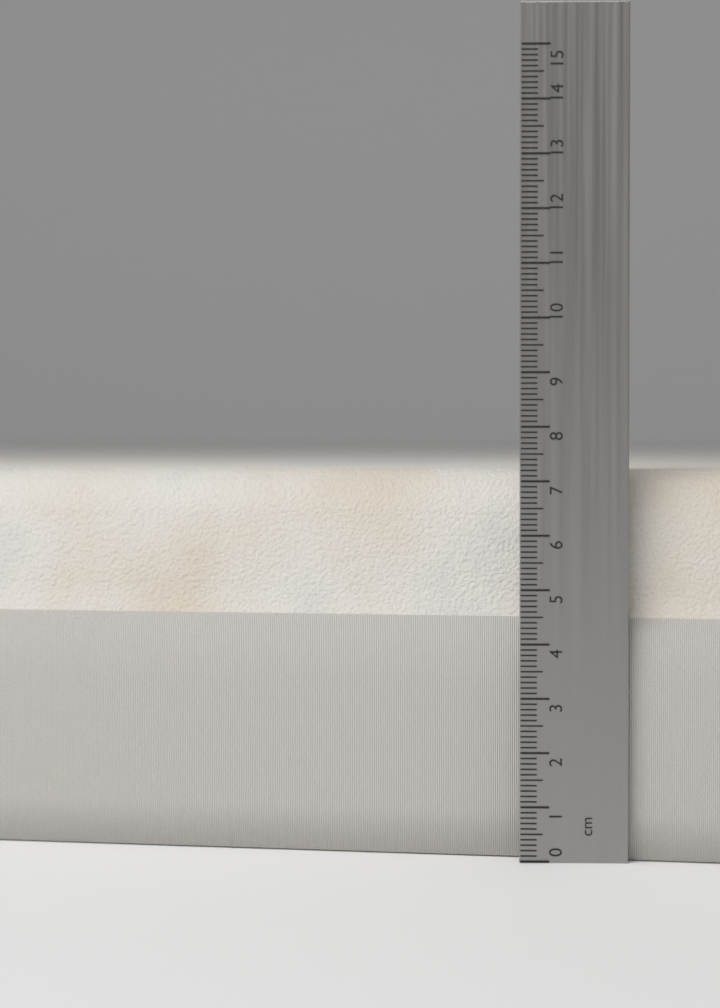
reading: 7.2 cm
